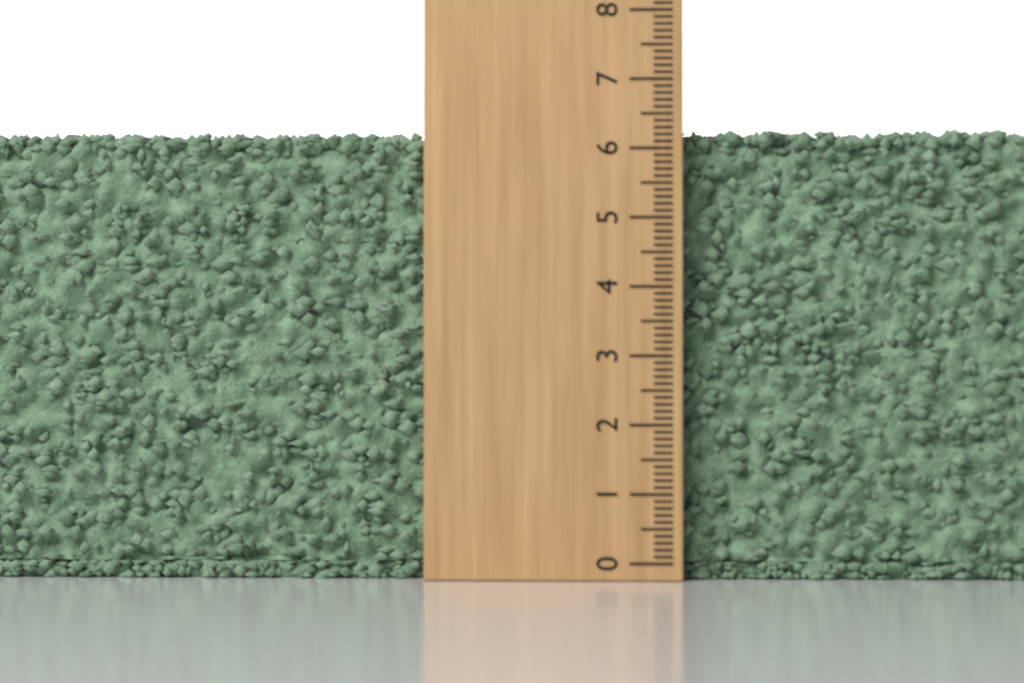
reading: 6.3 (no unit)
